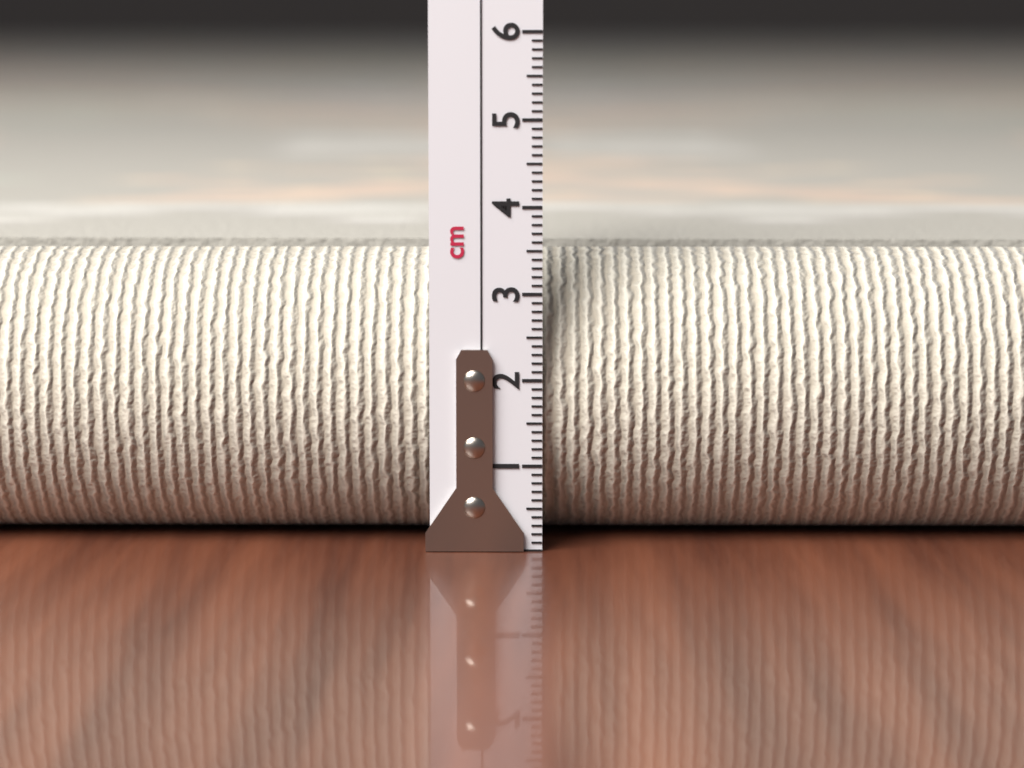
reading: 3.4 cm
